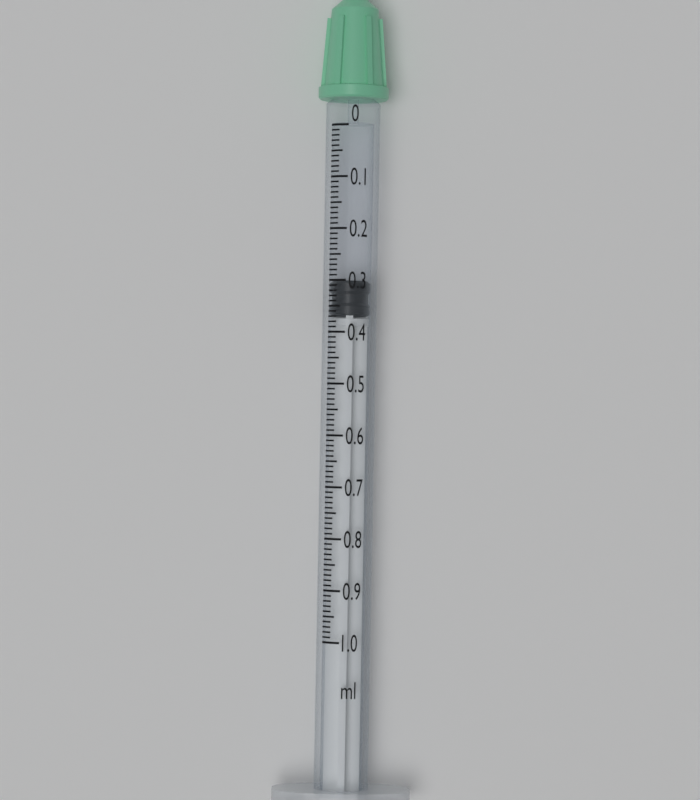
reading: 0.30 ml
